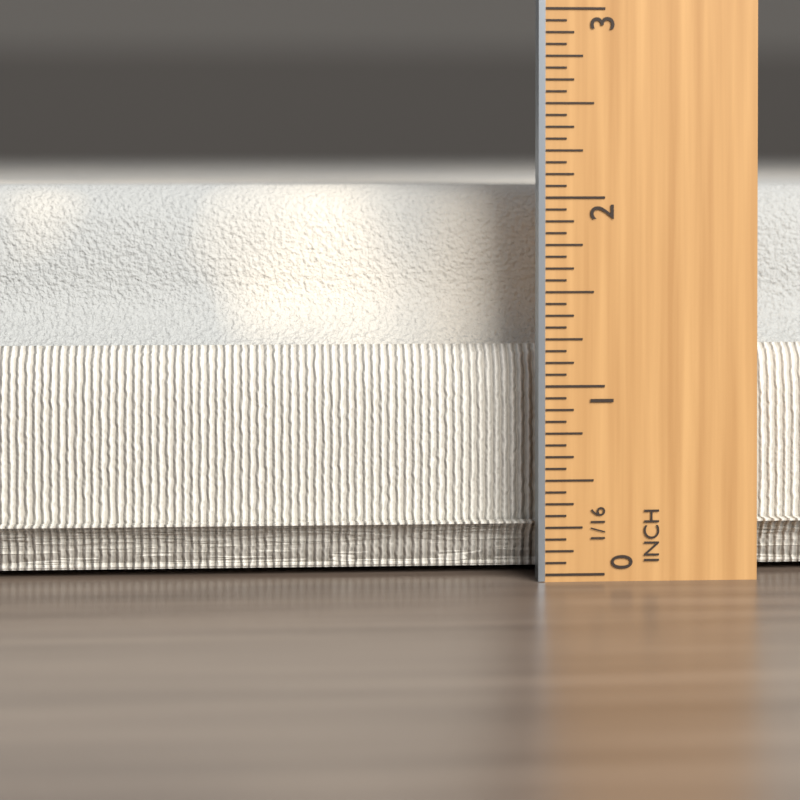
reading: 2.0625 in
